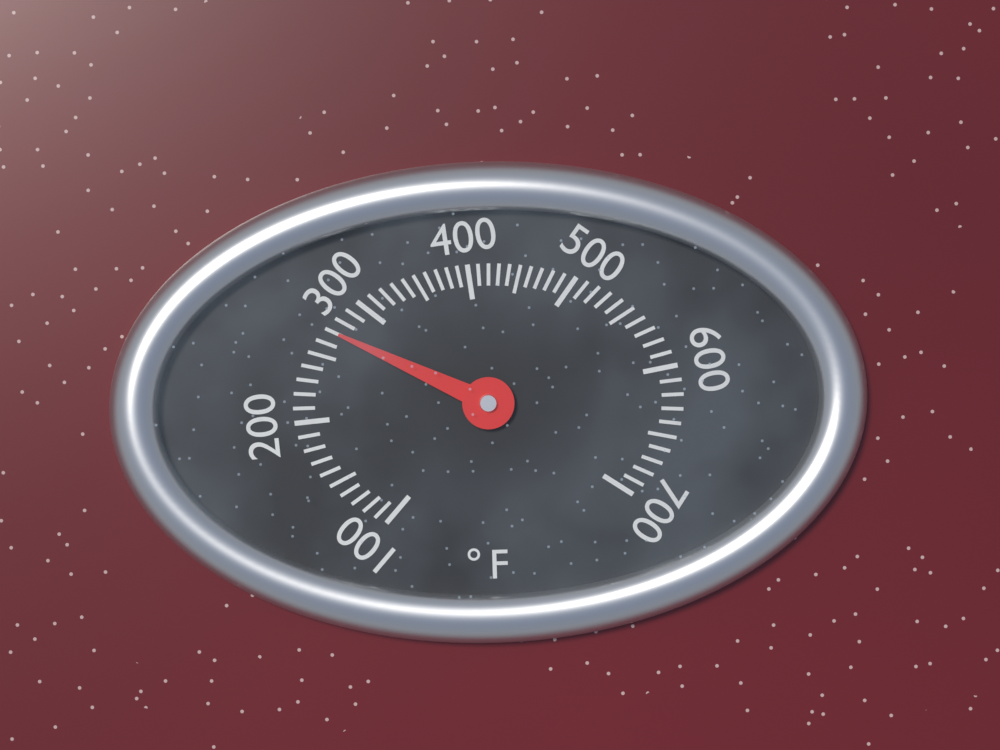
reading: 270 °F
